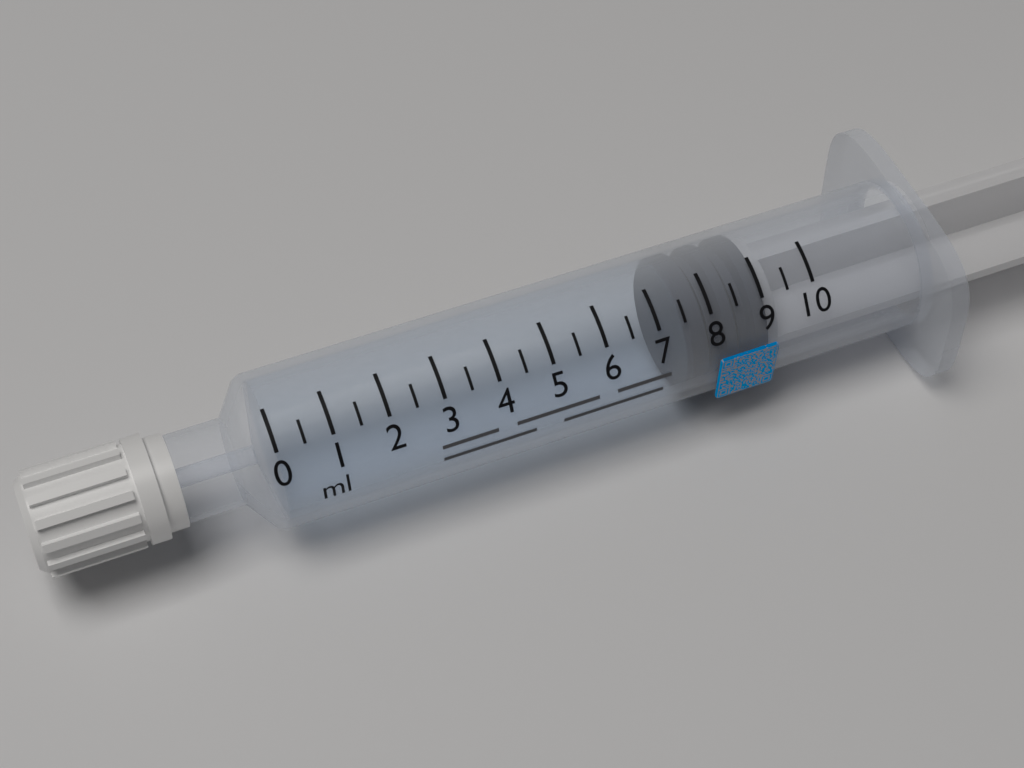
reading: 7.5 ml
